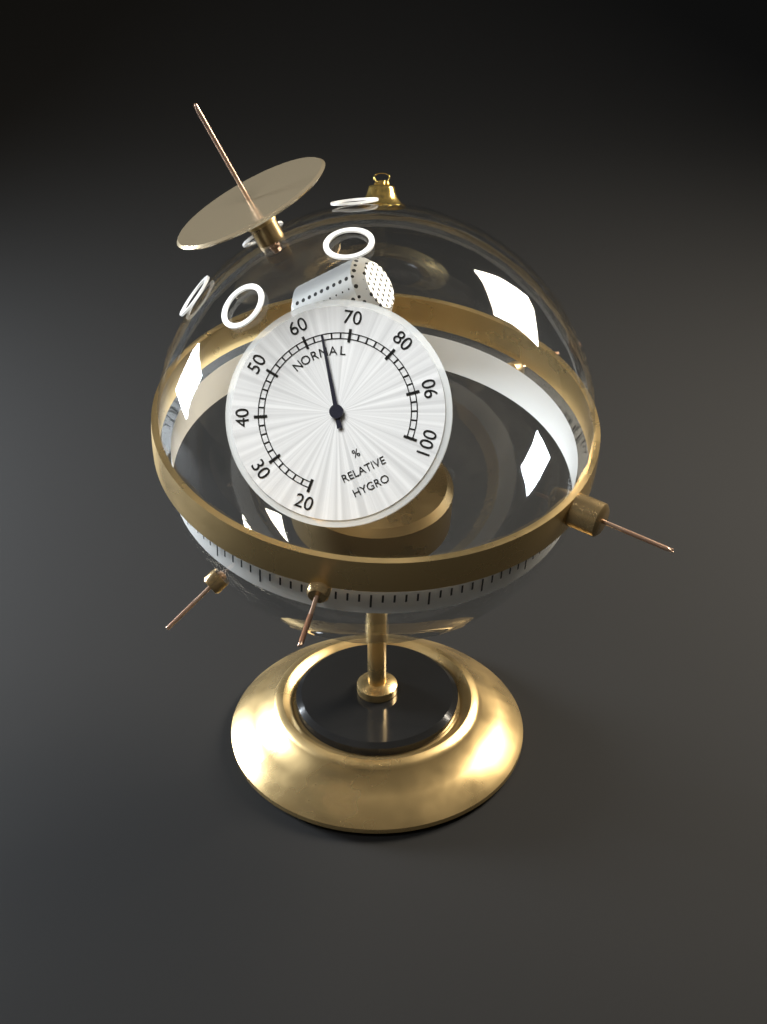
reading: 64 %
